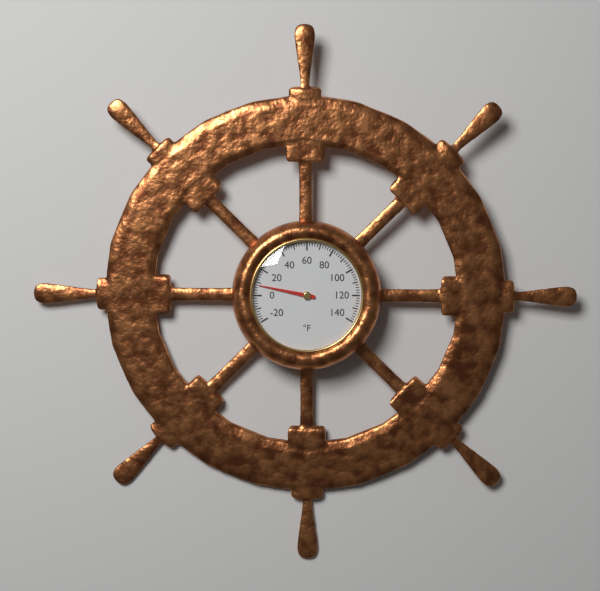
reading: 8 °F
